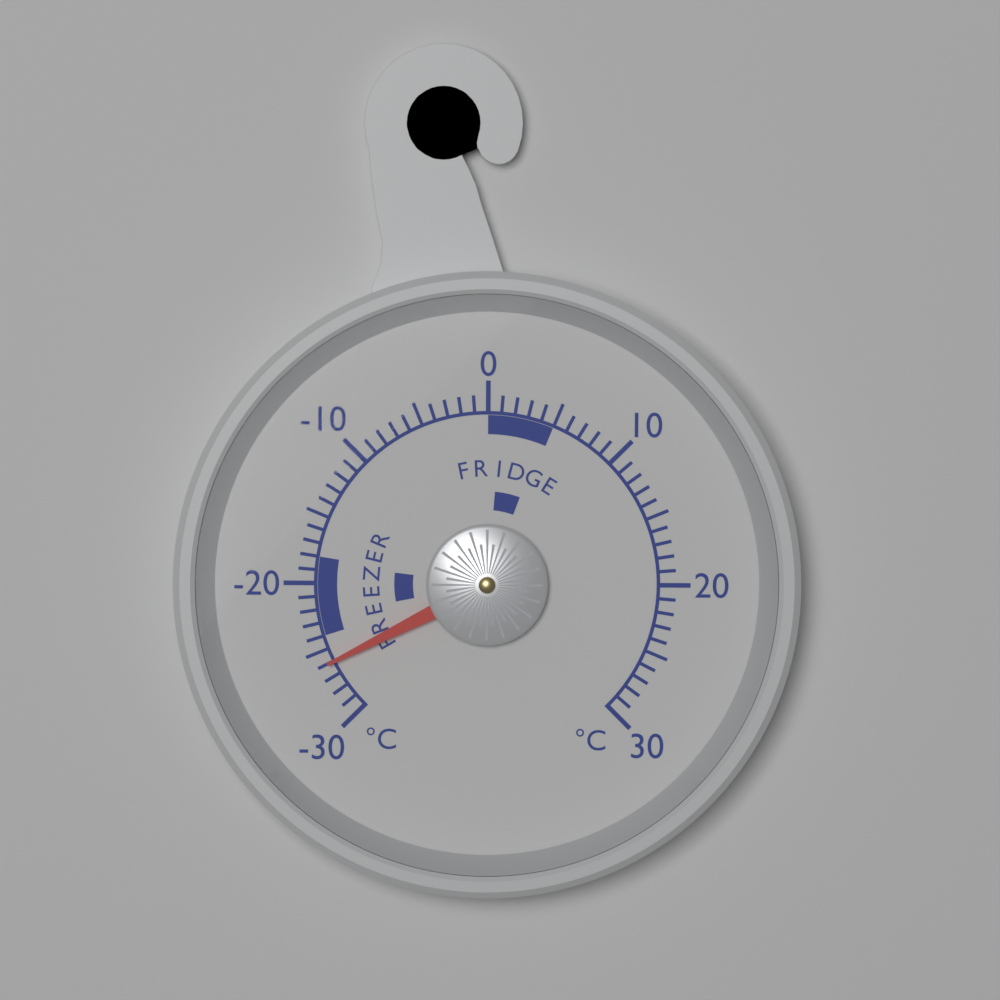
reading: -26 °C
